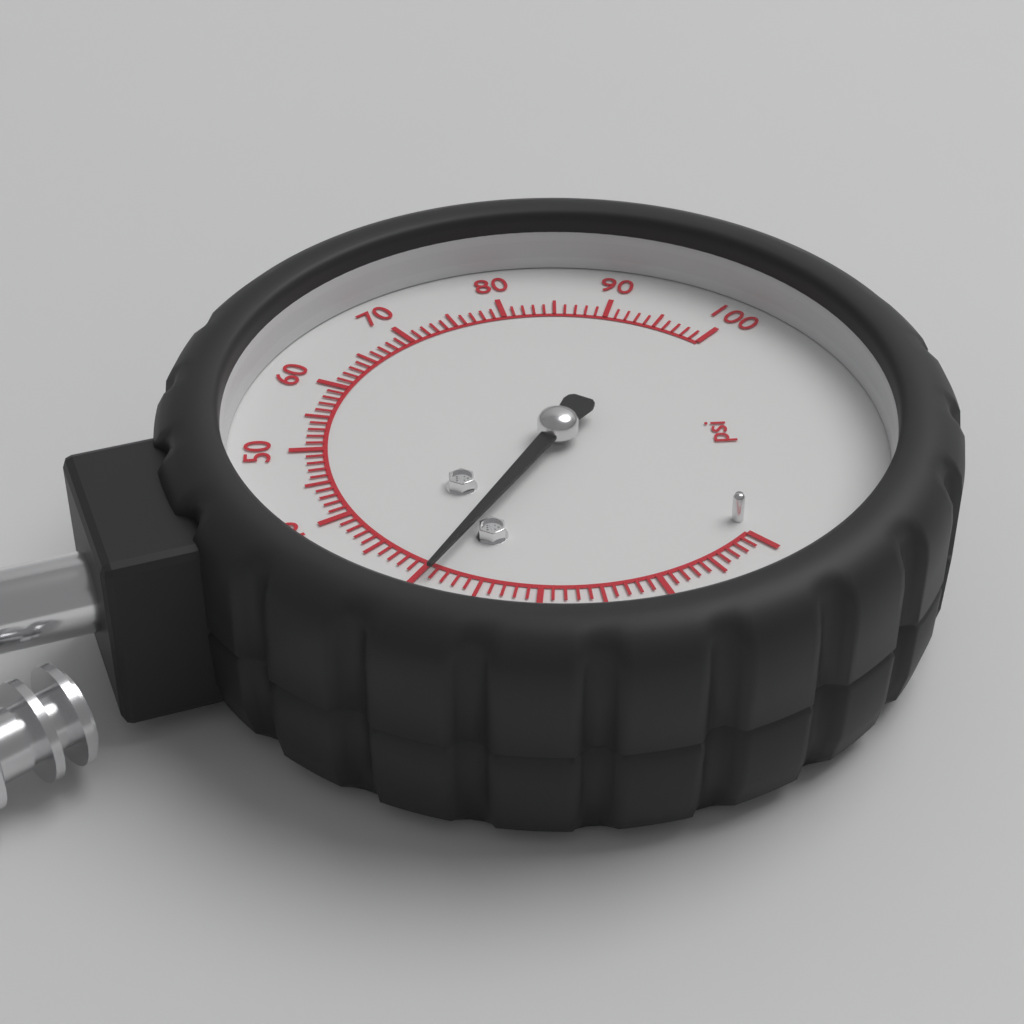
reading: 29 psi
